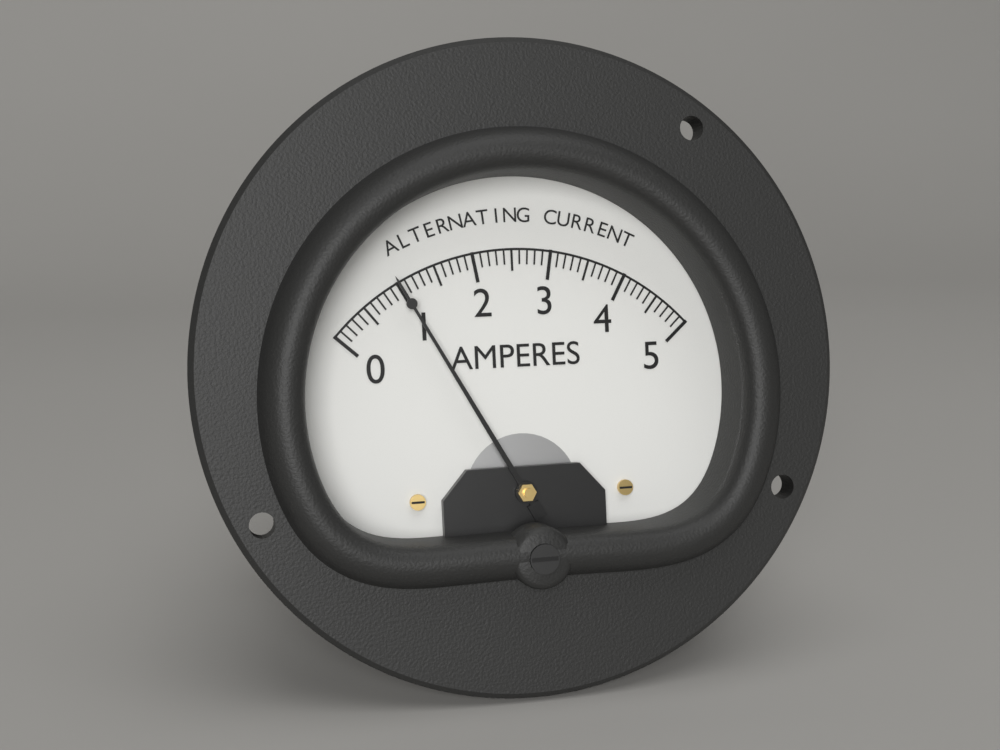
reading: 1.0 A
